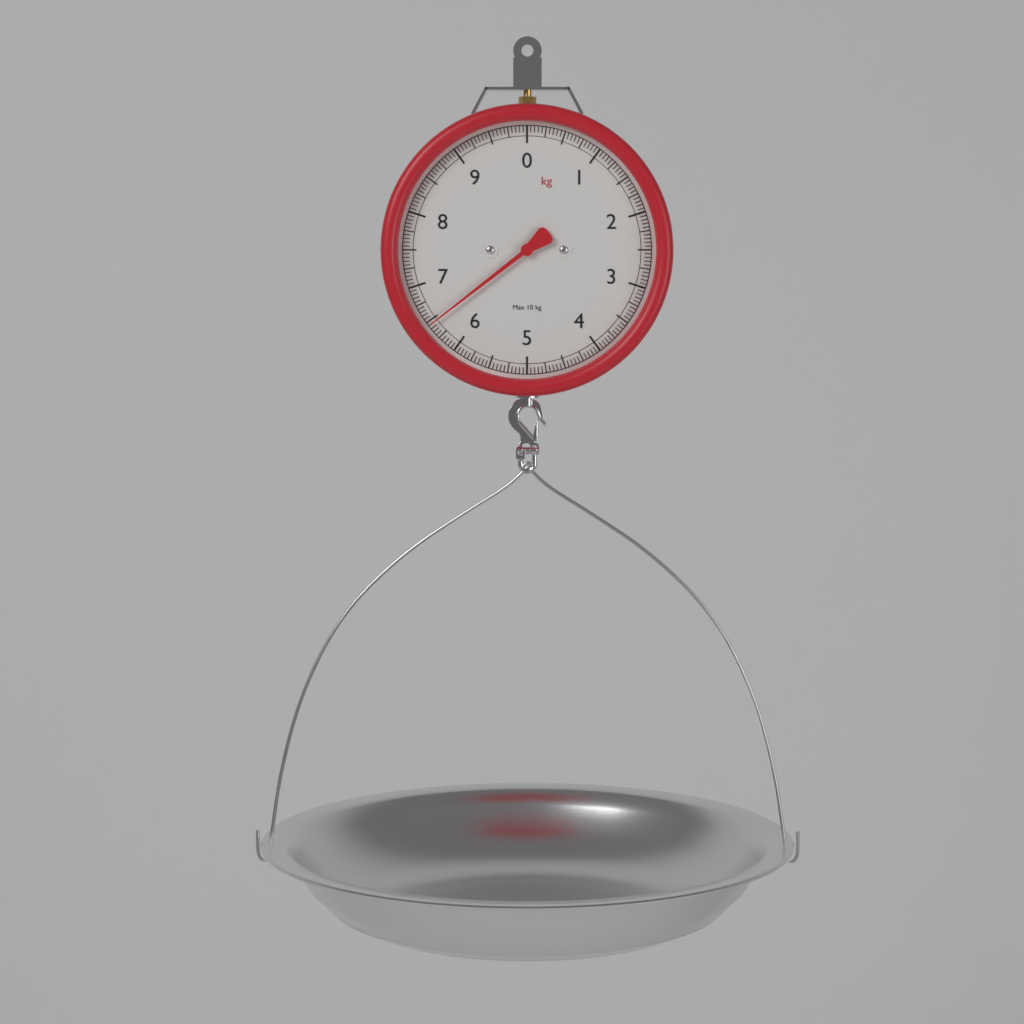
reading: 6.45 kg
